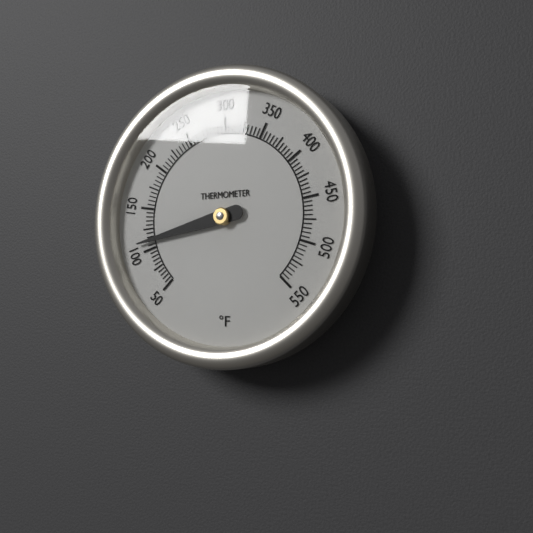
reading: 110 °F
